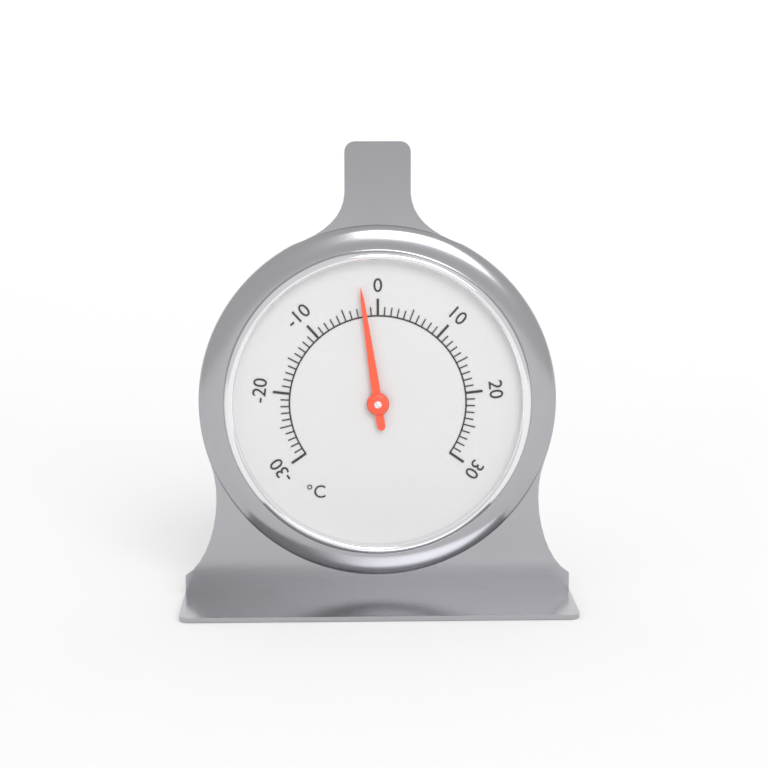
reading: -2 °C
